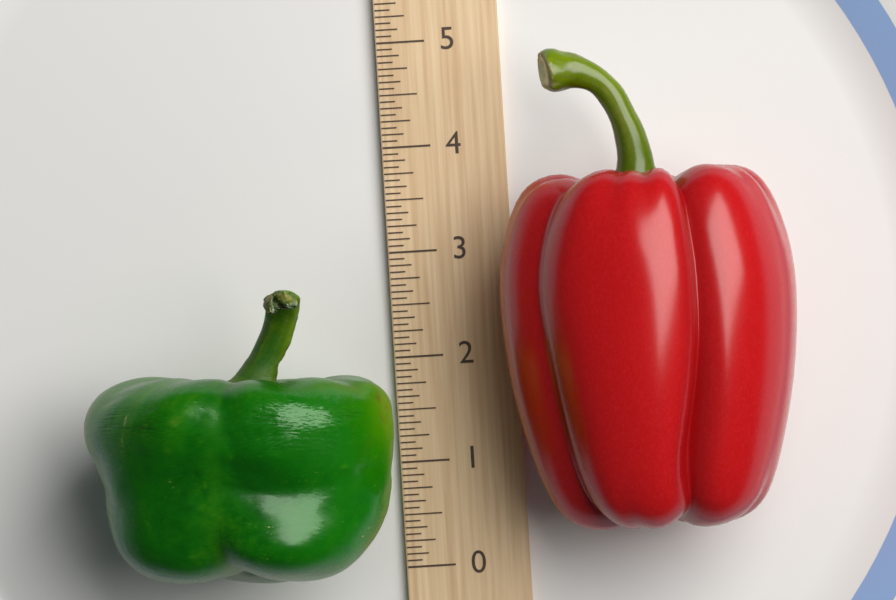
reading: 2.6875 (no unit)
